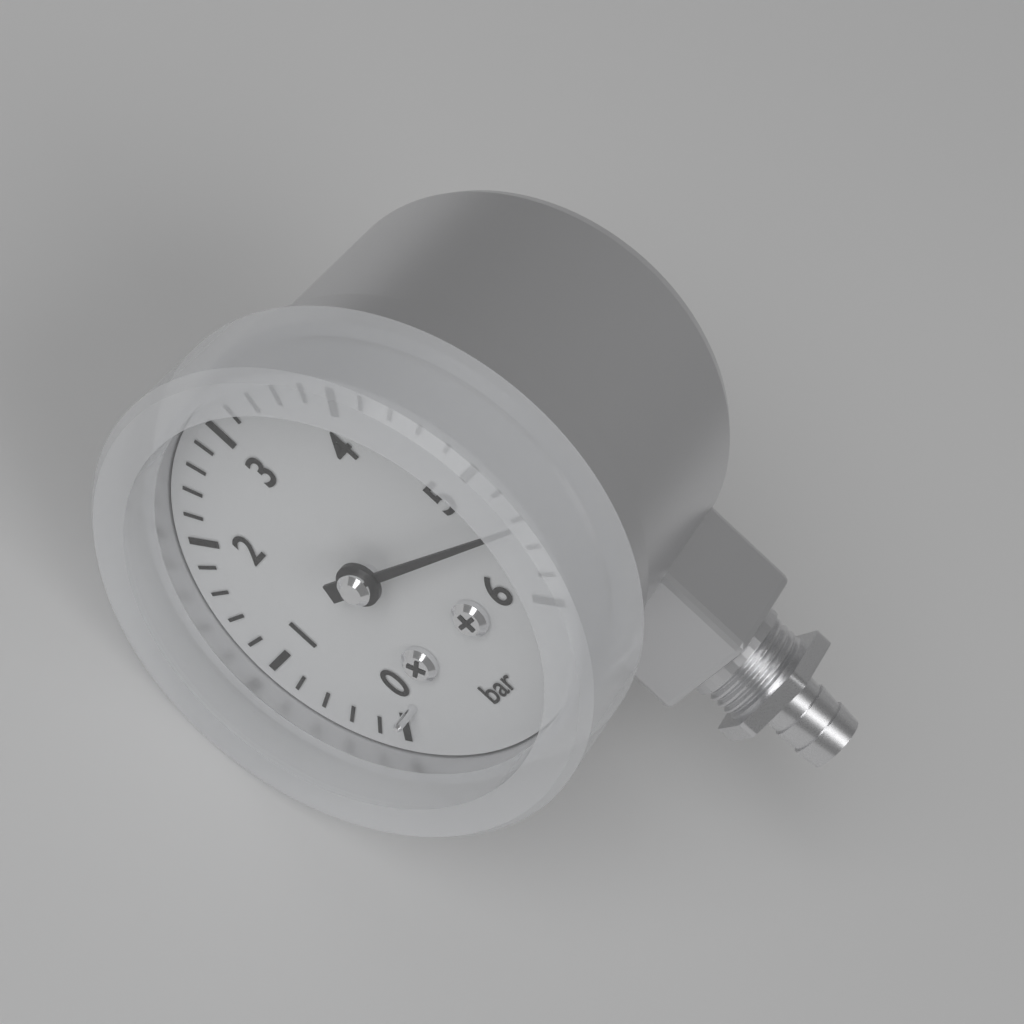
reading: 5.4 bar
